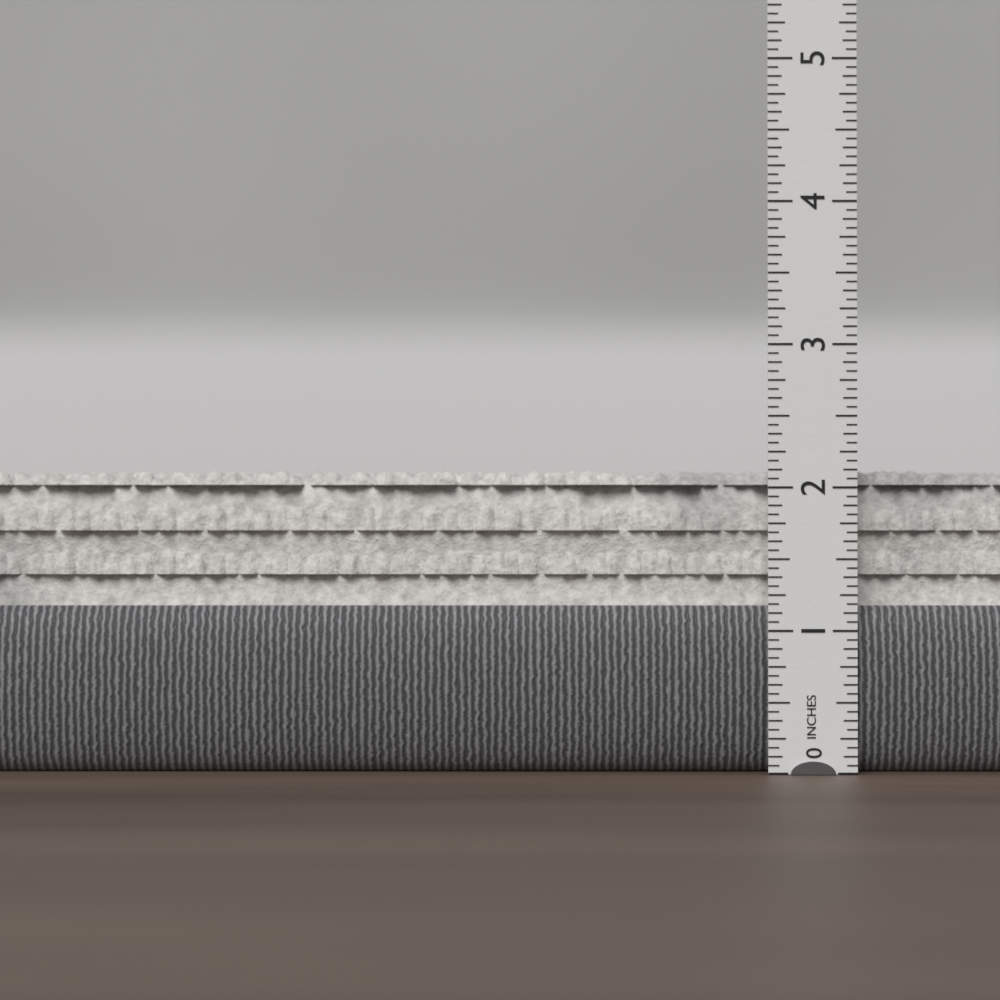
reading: 2.1250 in
